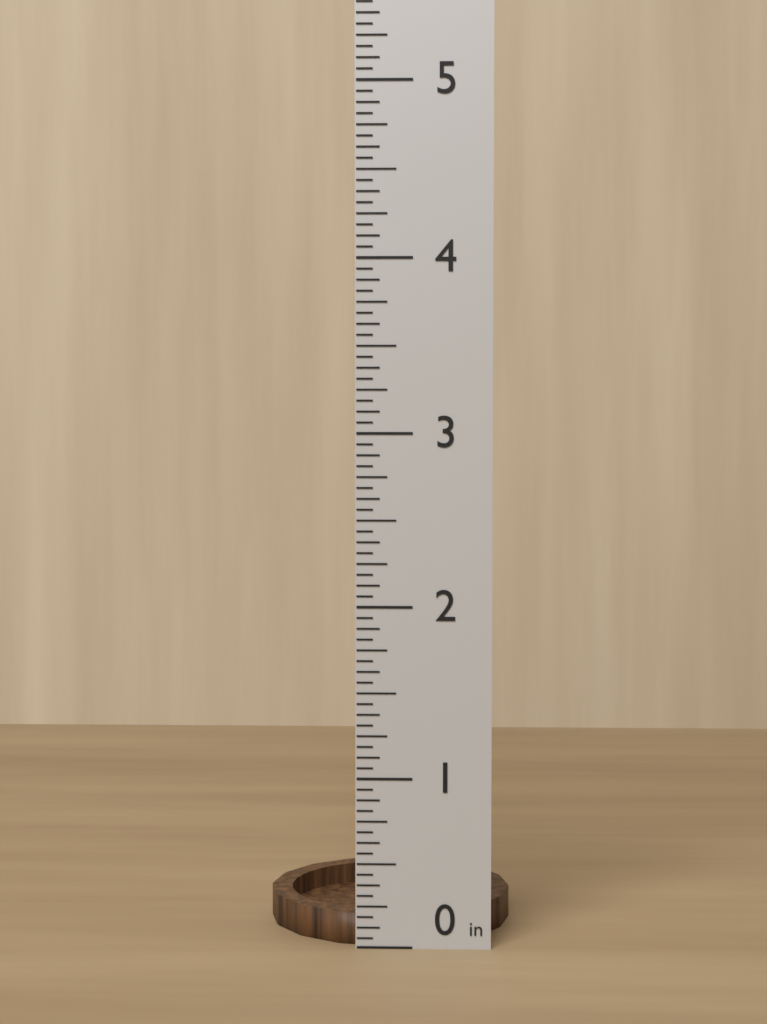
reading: 0.1875 in
